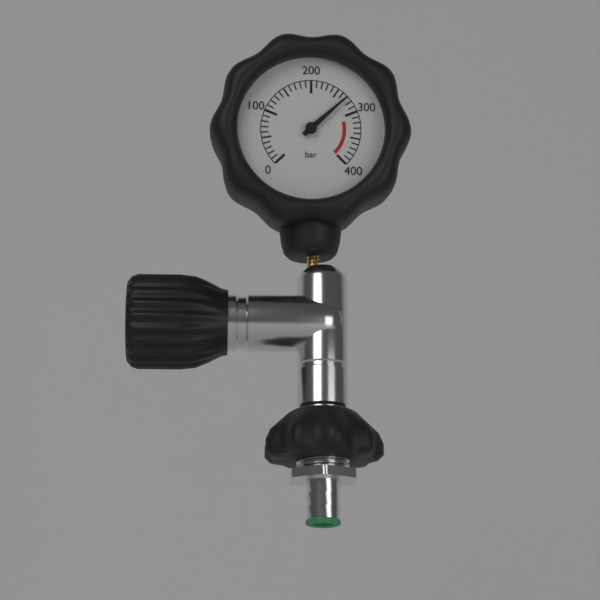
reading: 270 bar
